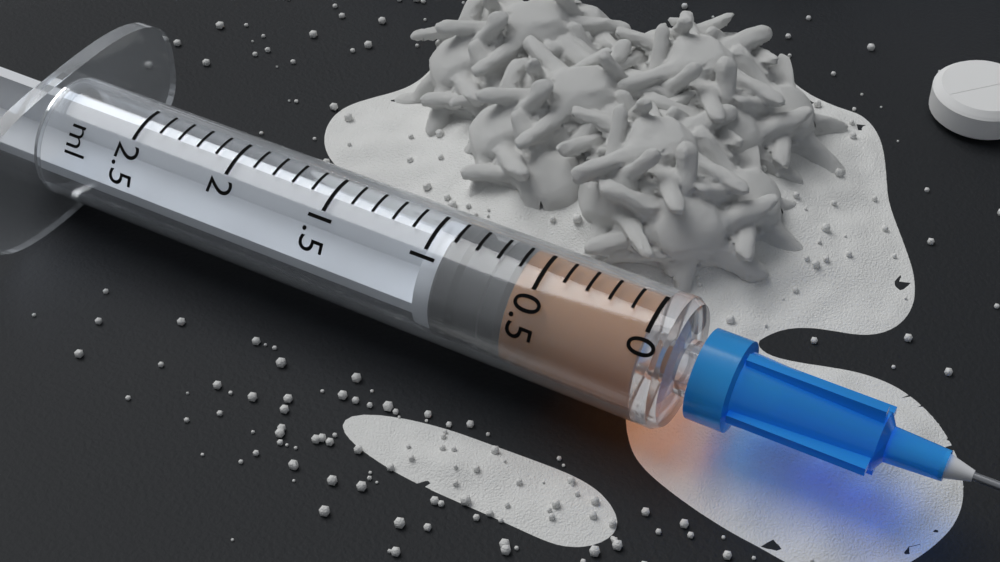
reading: 0.6 ml
